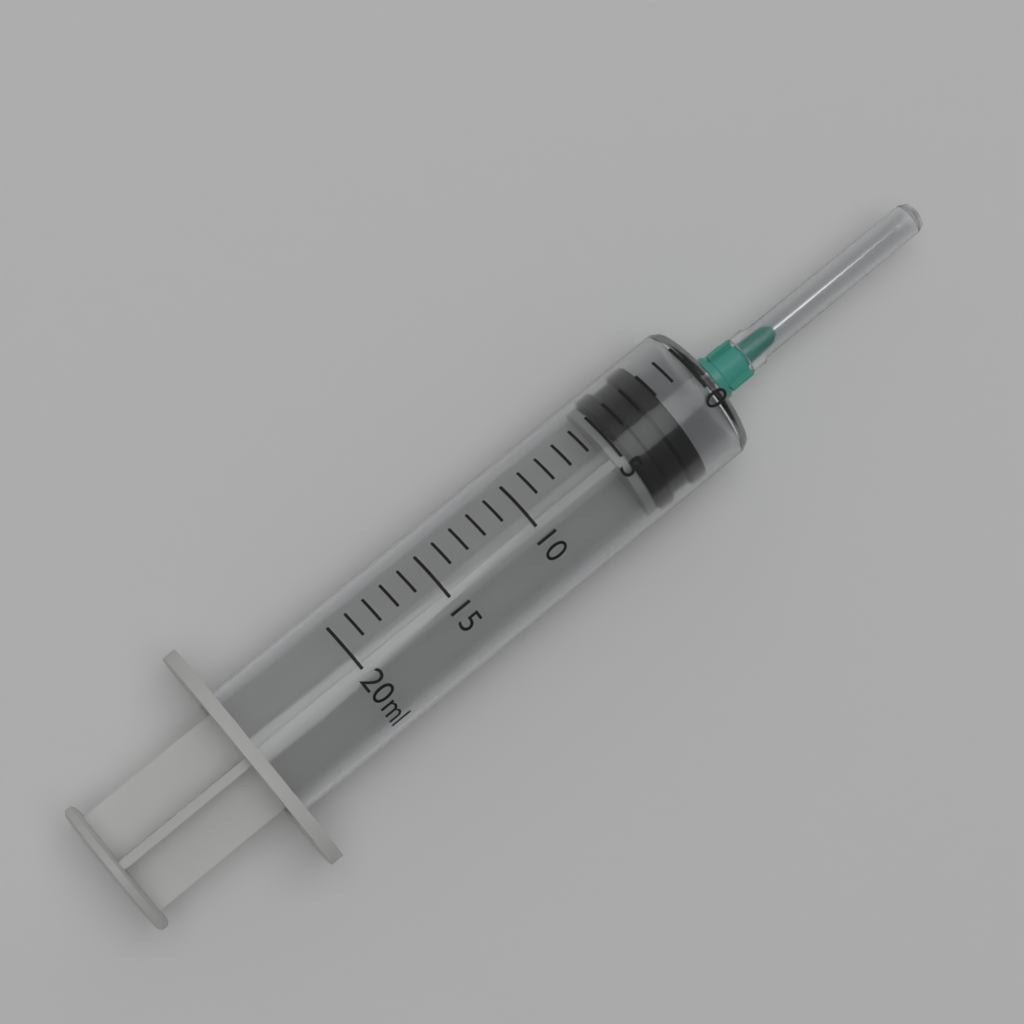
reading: 2 ml
